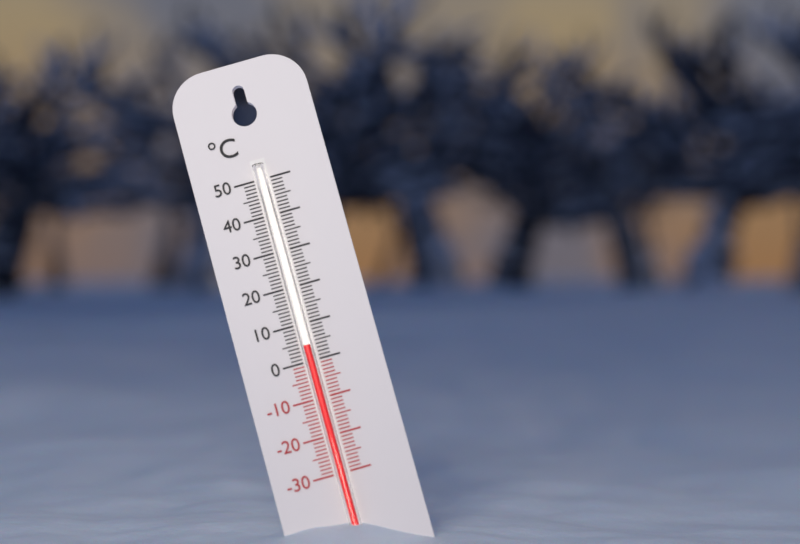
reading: 4 °C
